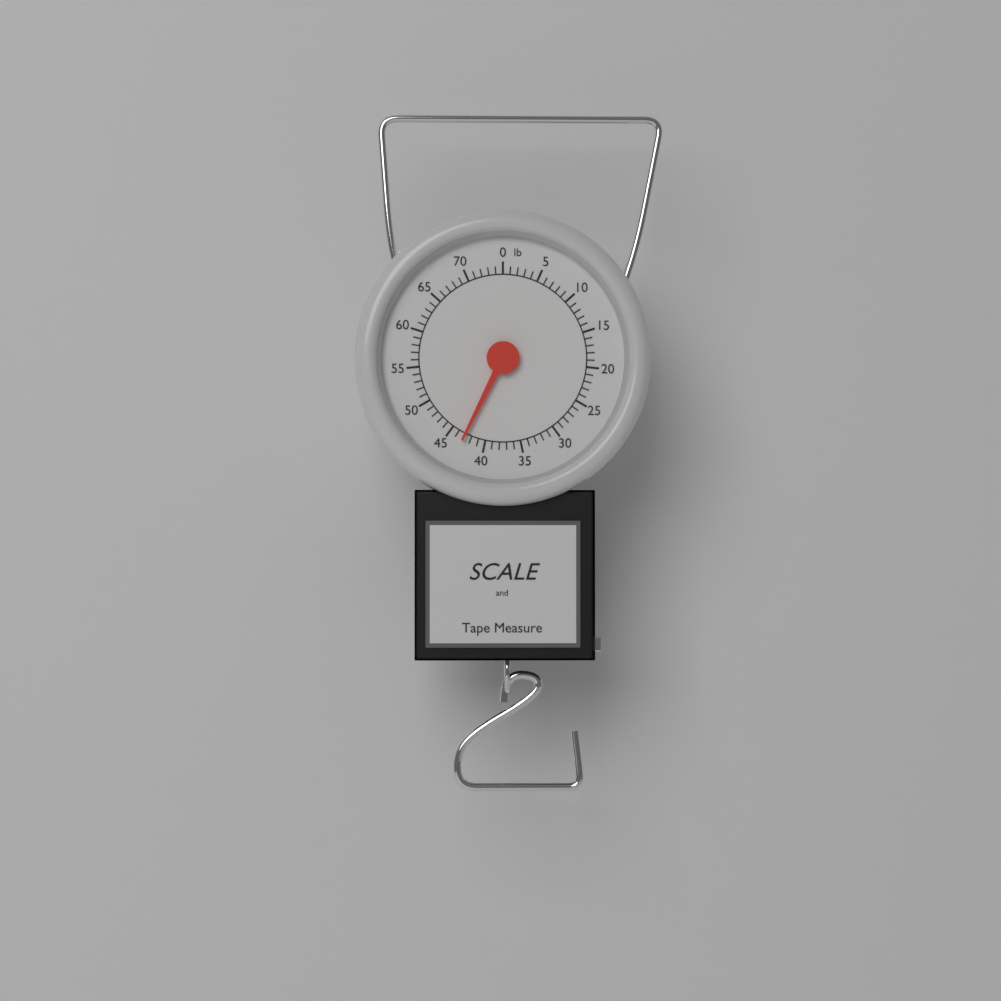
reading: 43 lb
